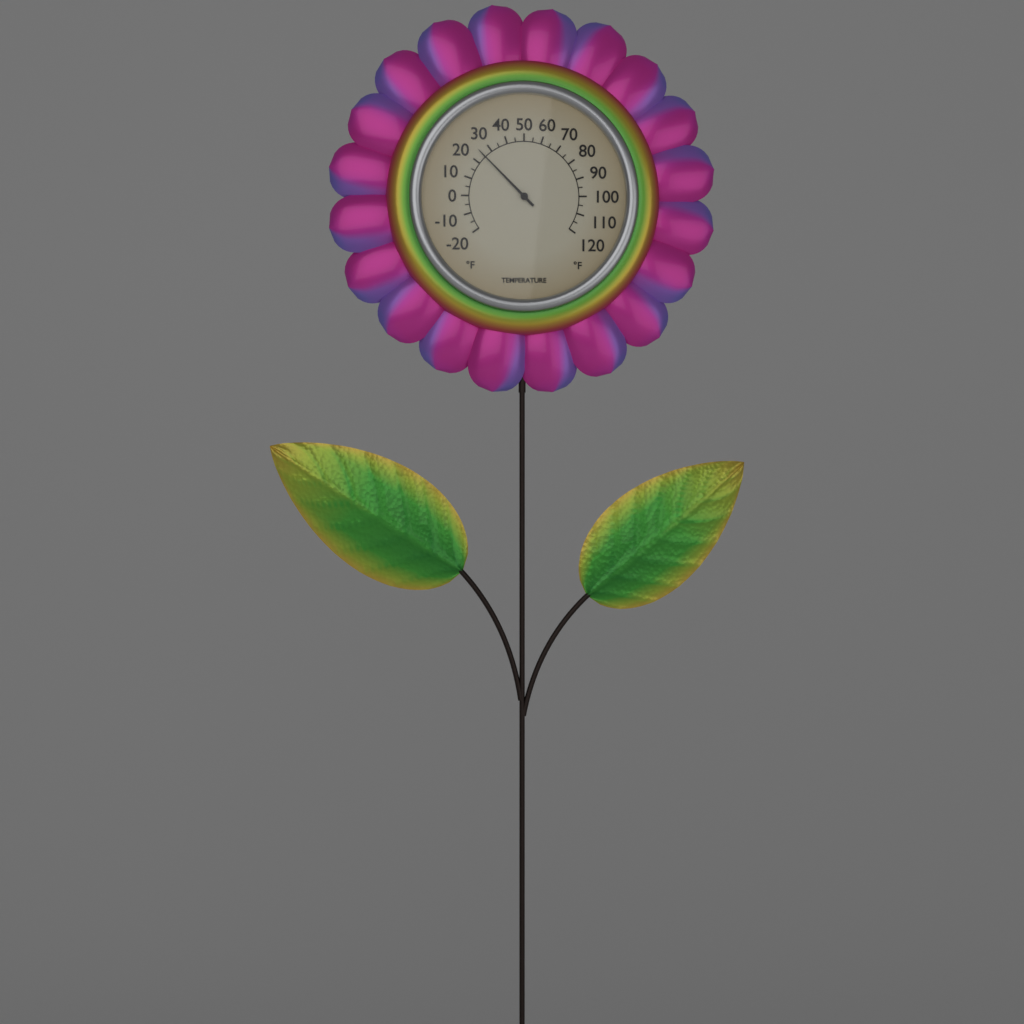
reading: 25 °F
